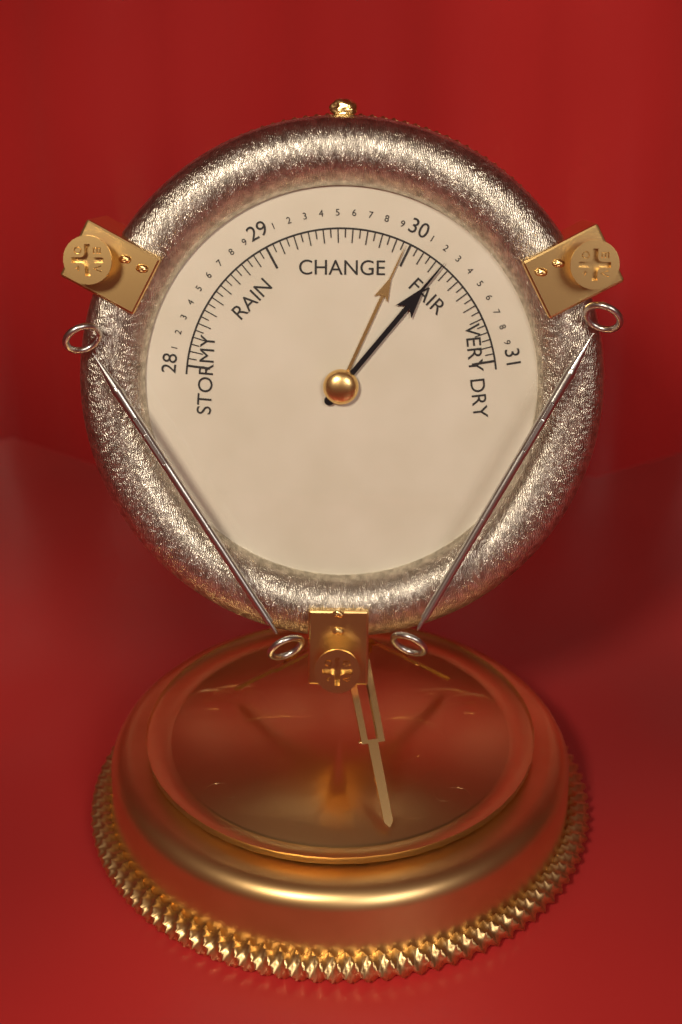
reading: 30.25 (no unit)
